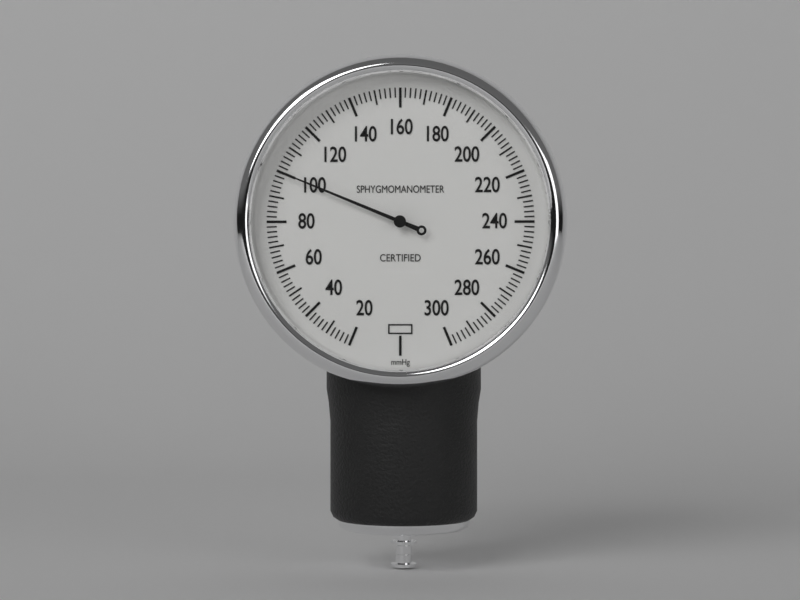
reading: 100 mmHg
